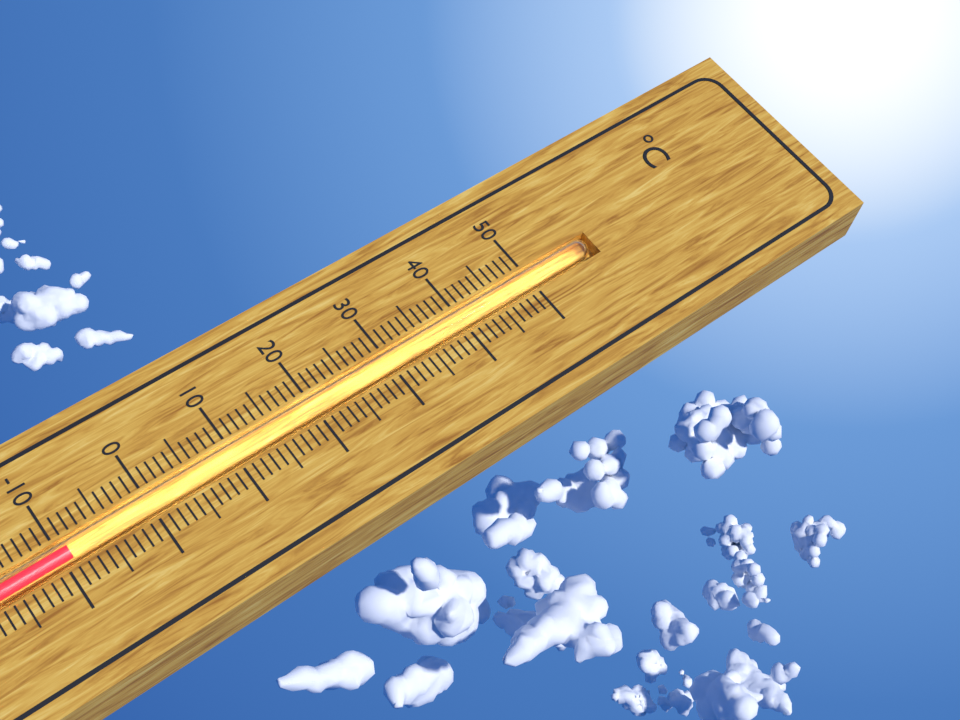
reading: -9 °C
